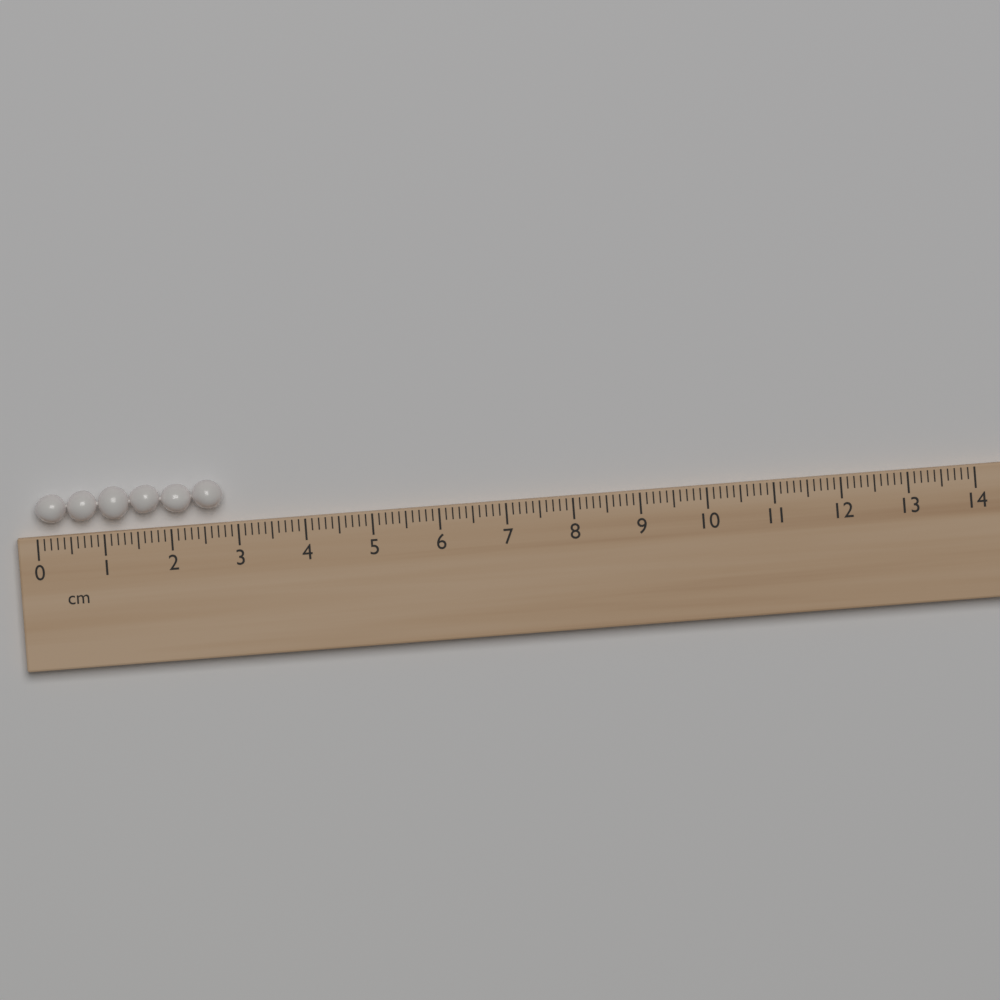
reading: 2.8 cm
